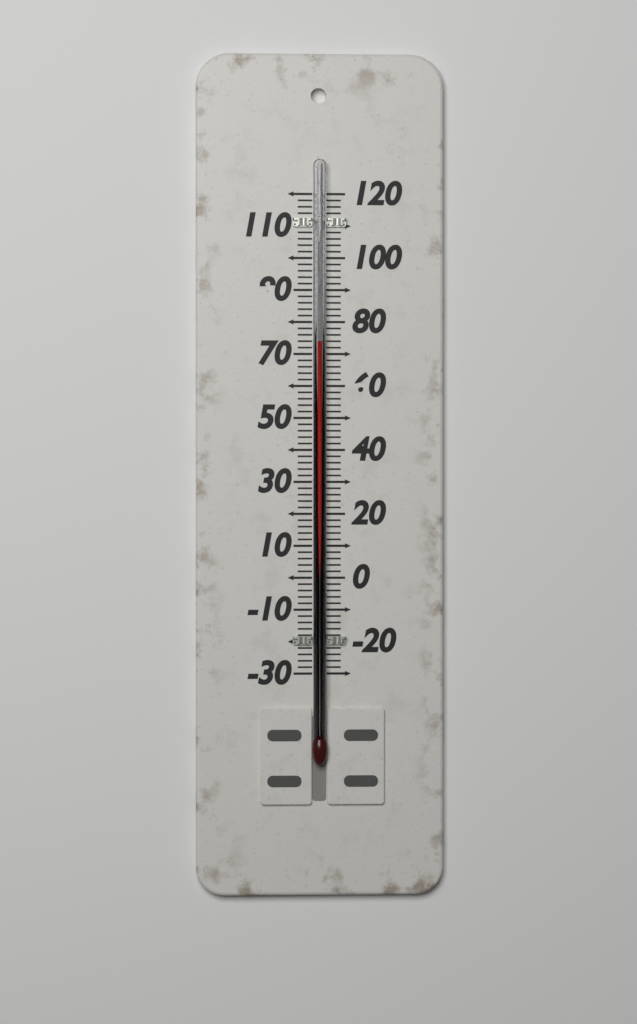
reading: 74 (no unit)
